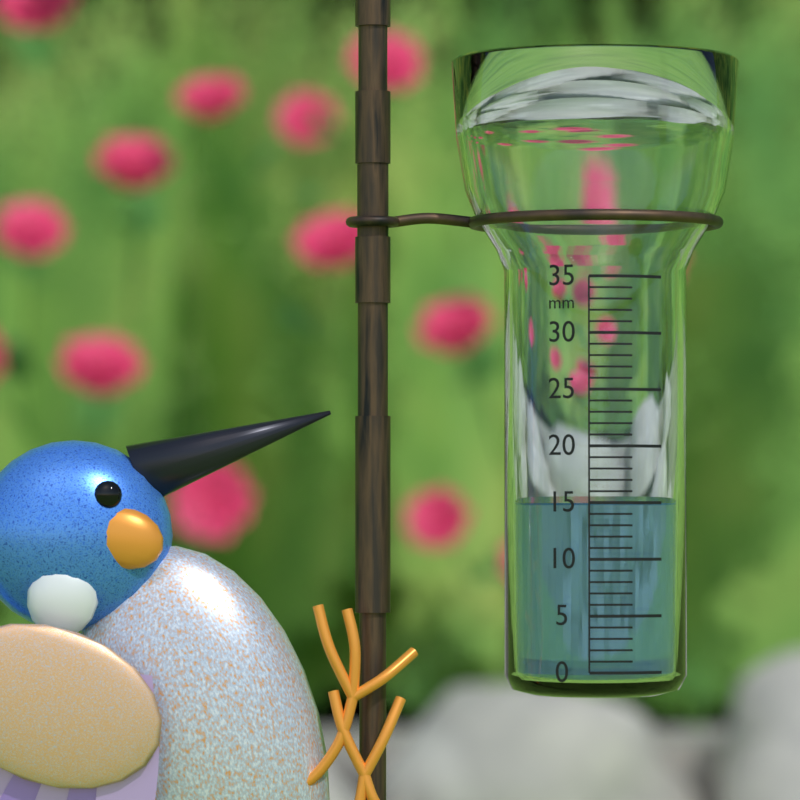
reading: 15 mm
